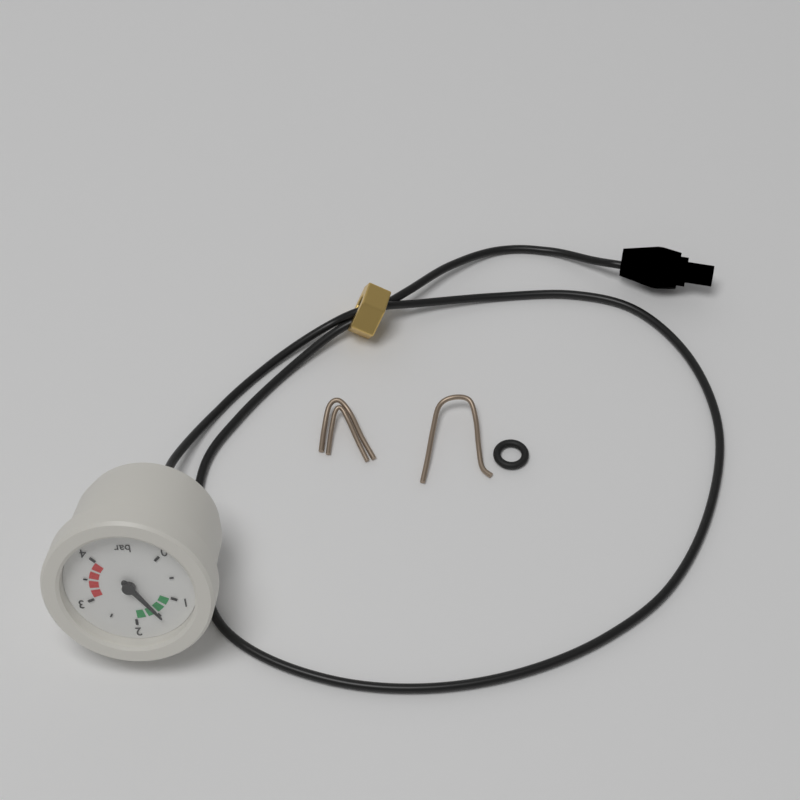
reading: 1.5 bar
